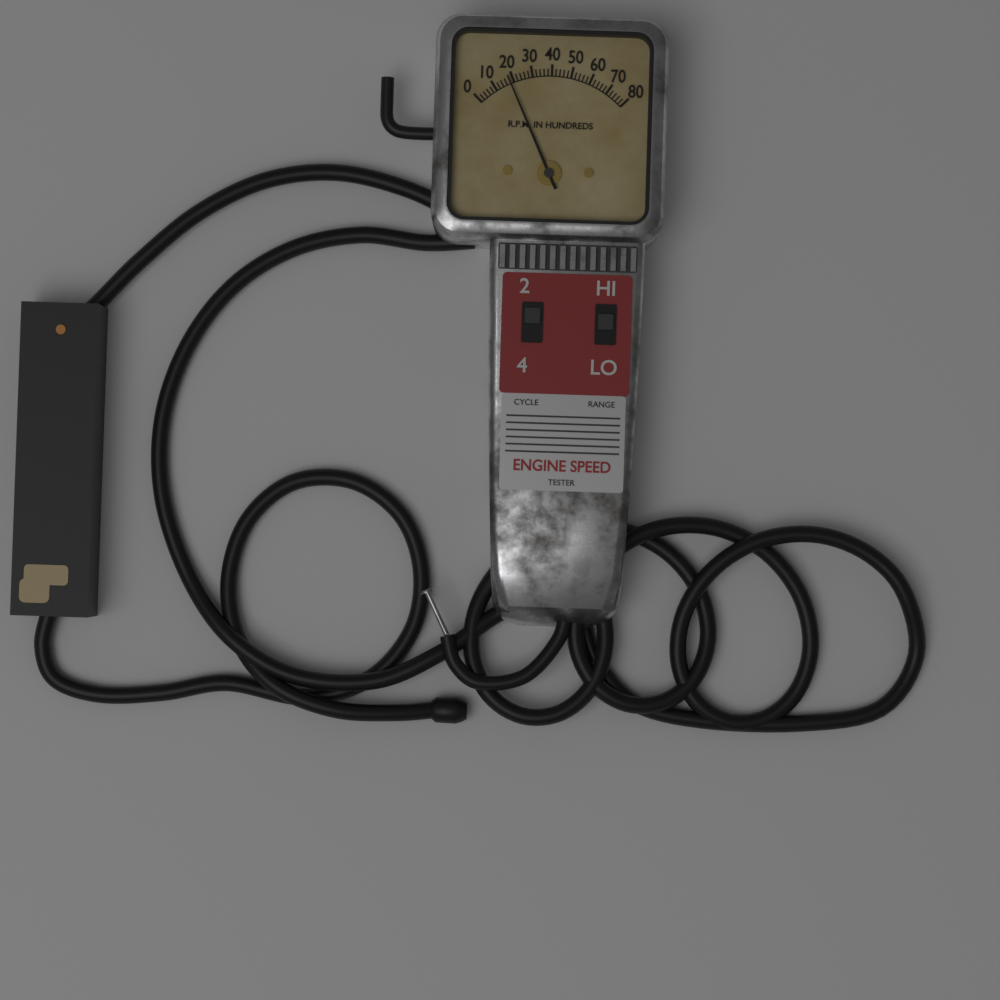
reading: 1800 RPM
